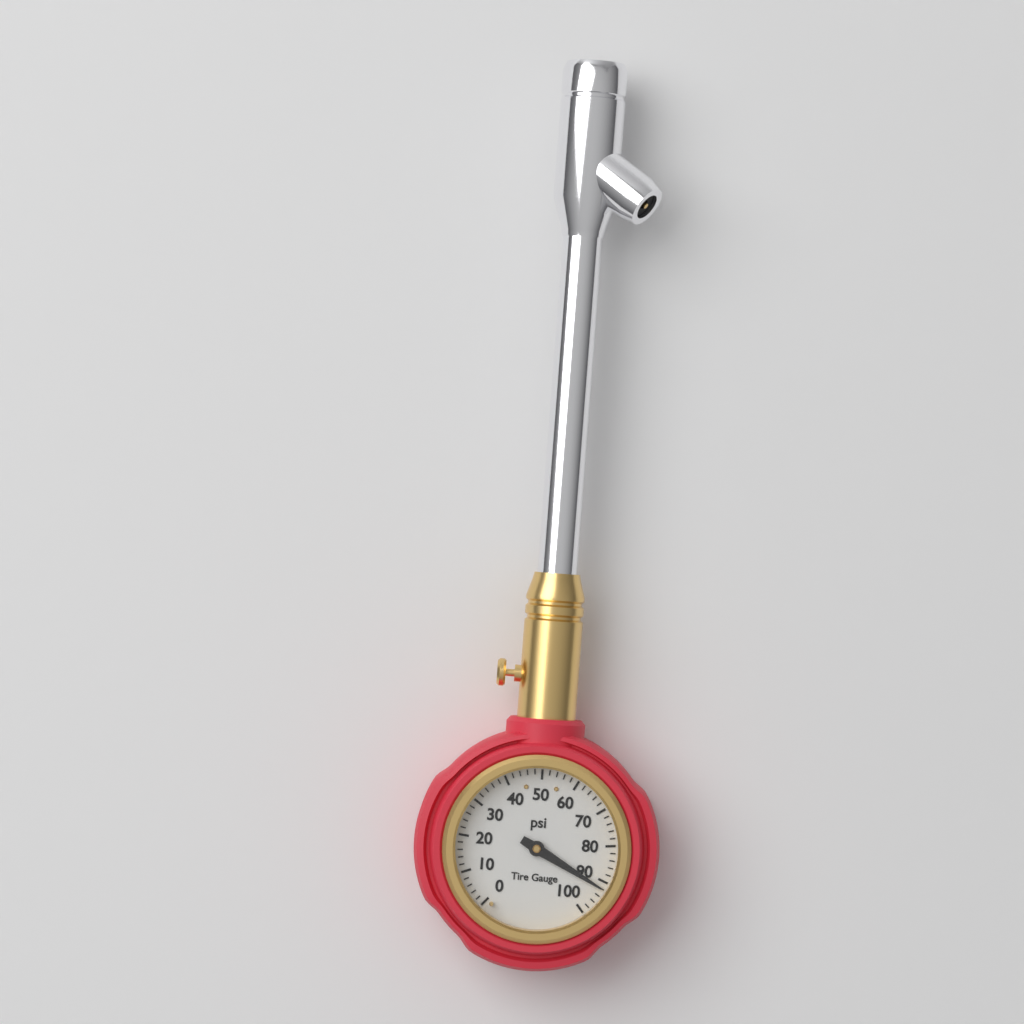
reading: 92 psi
